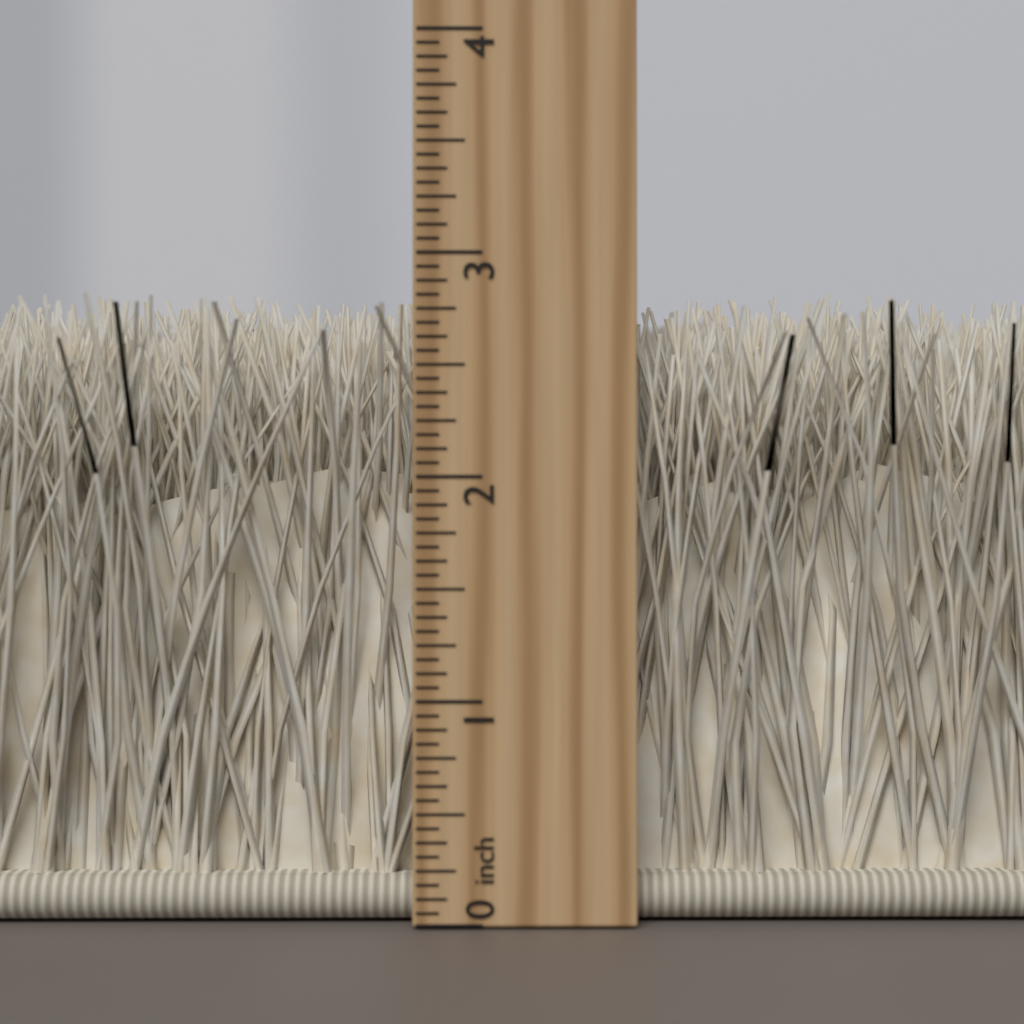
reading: 2.8125 inch
